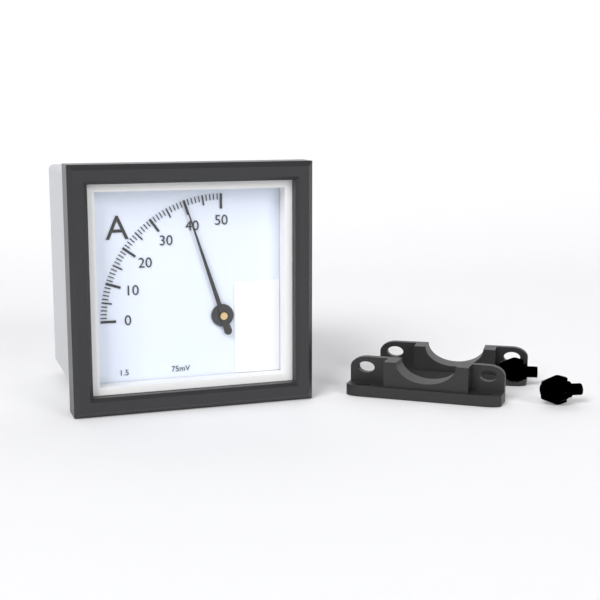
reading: 40 A
